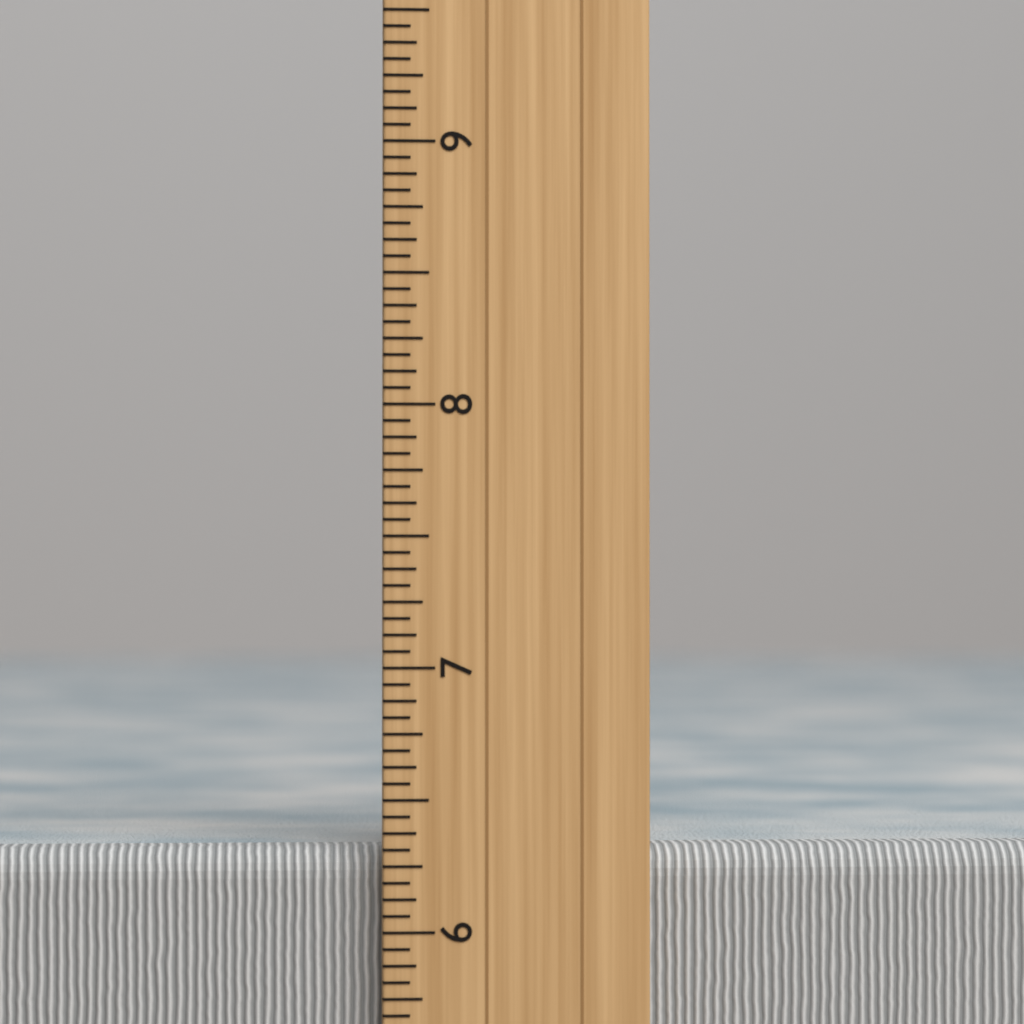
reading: 6.3125 inch
